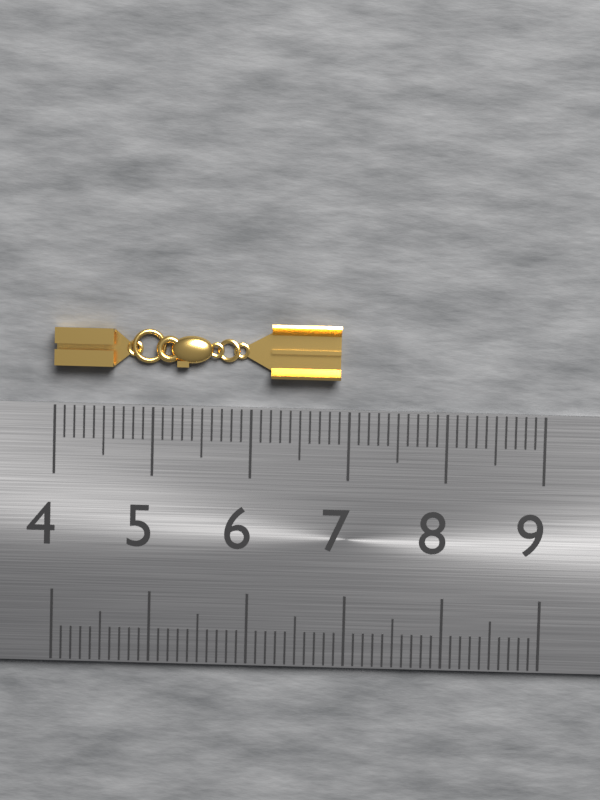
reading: 6.9 (no unit)
